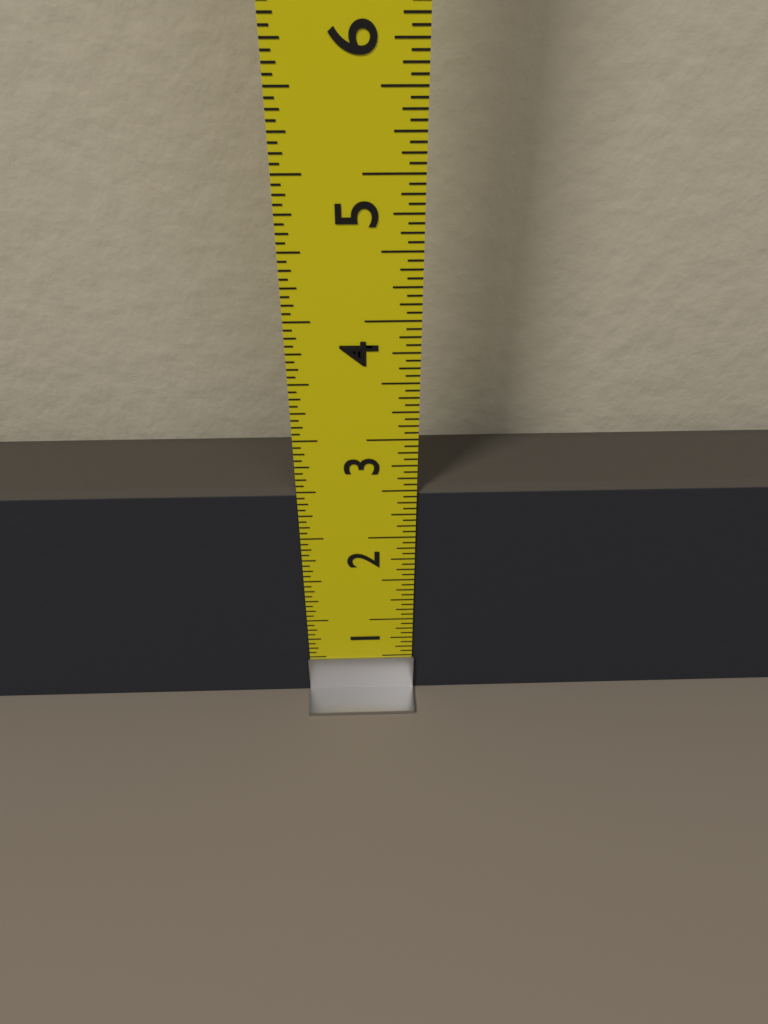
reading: 2.5000 in
